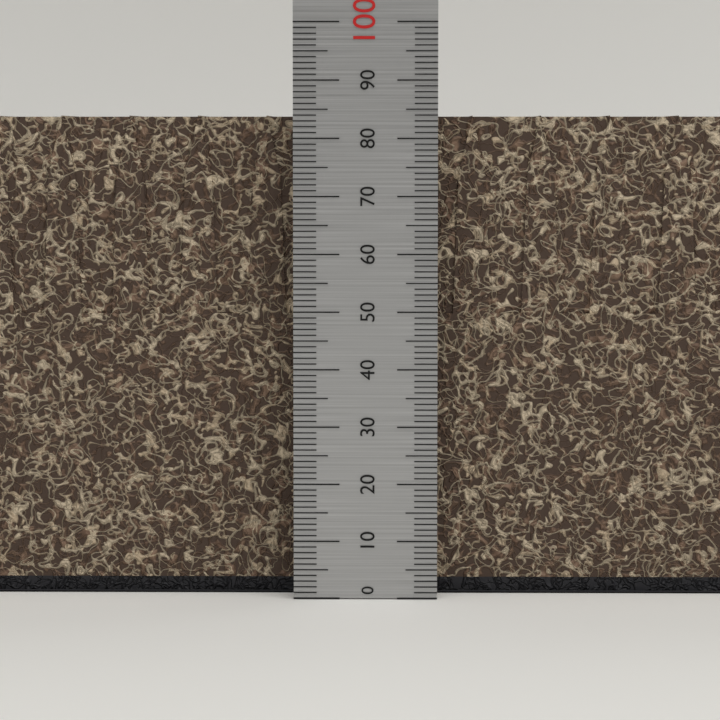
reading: 84 (no unit)
